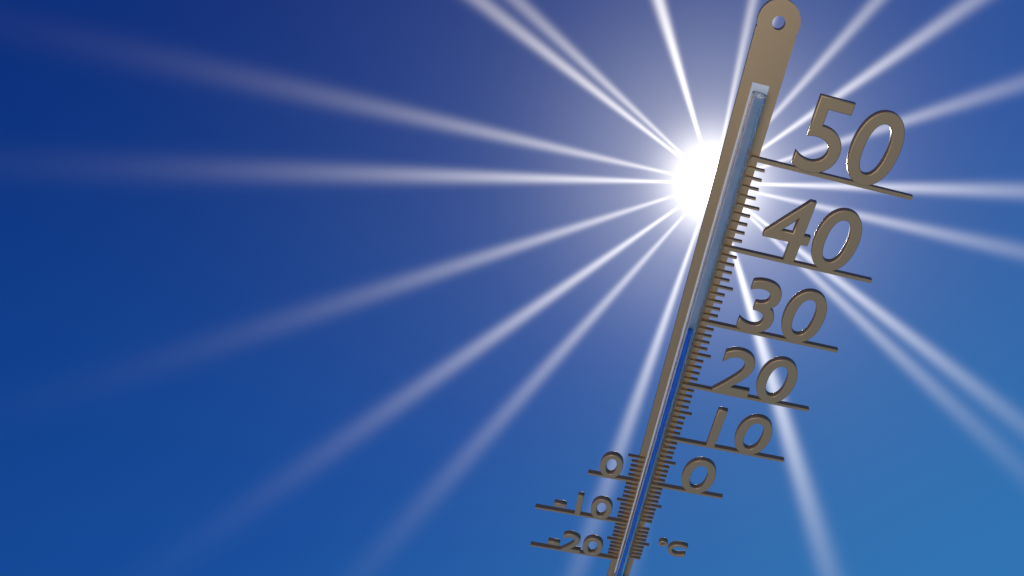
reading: 29 °C
